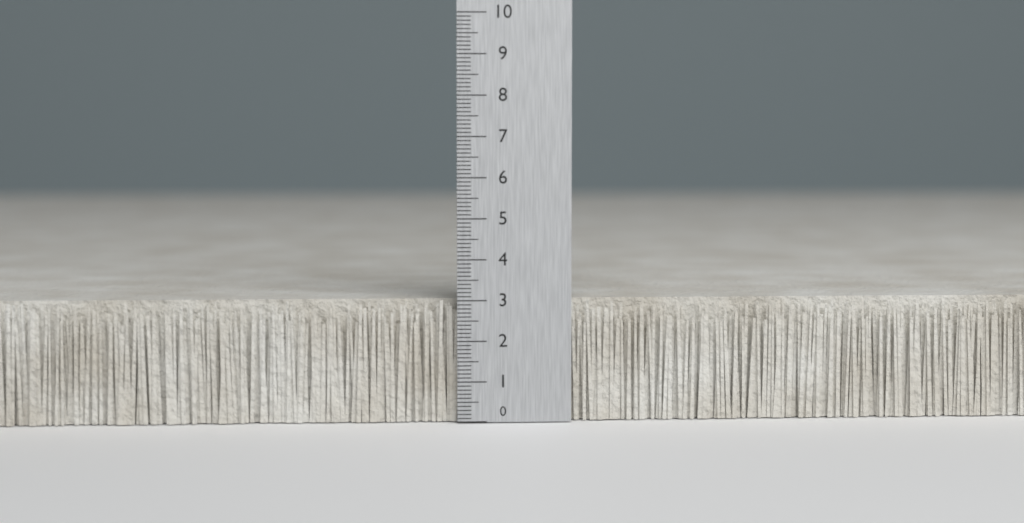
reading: 3.0 (no unit)
